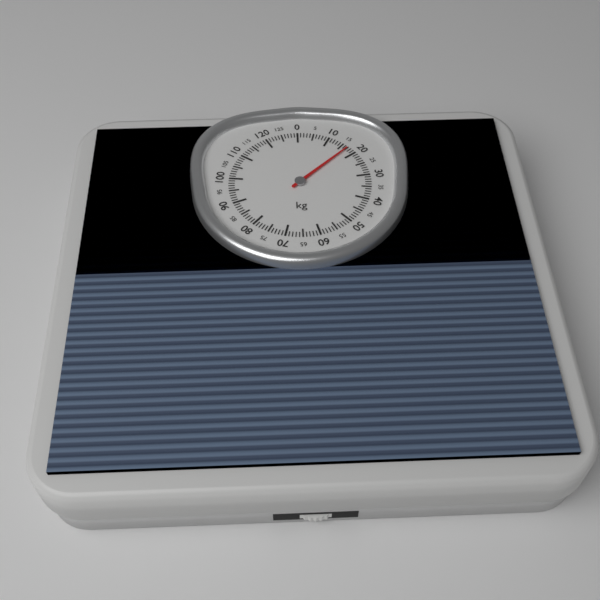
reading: 17 kg
